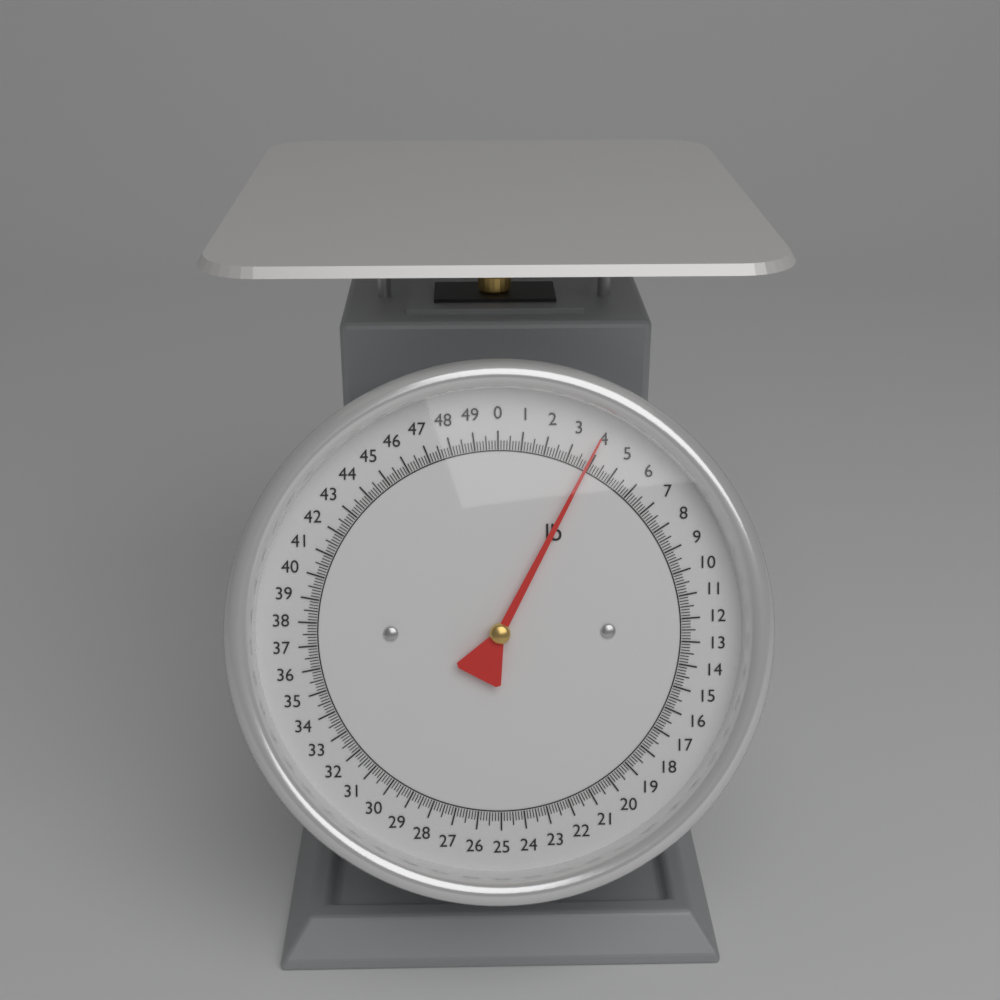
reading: 3.875 lb
